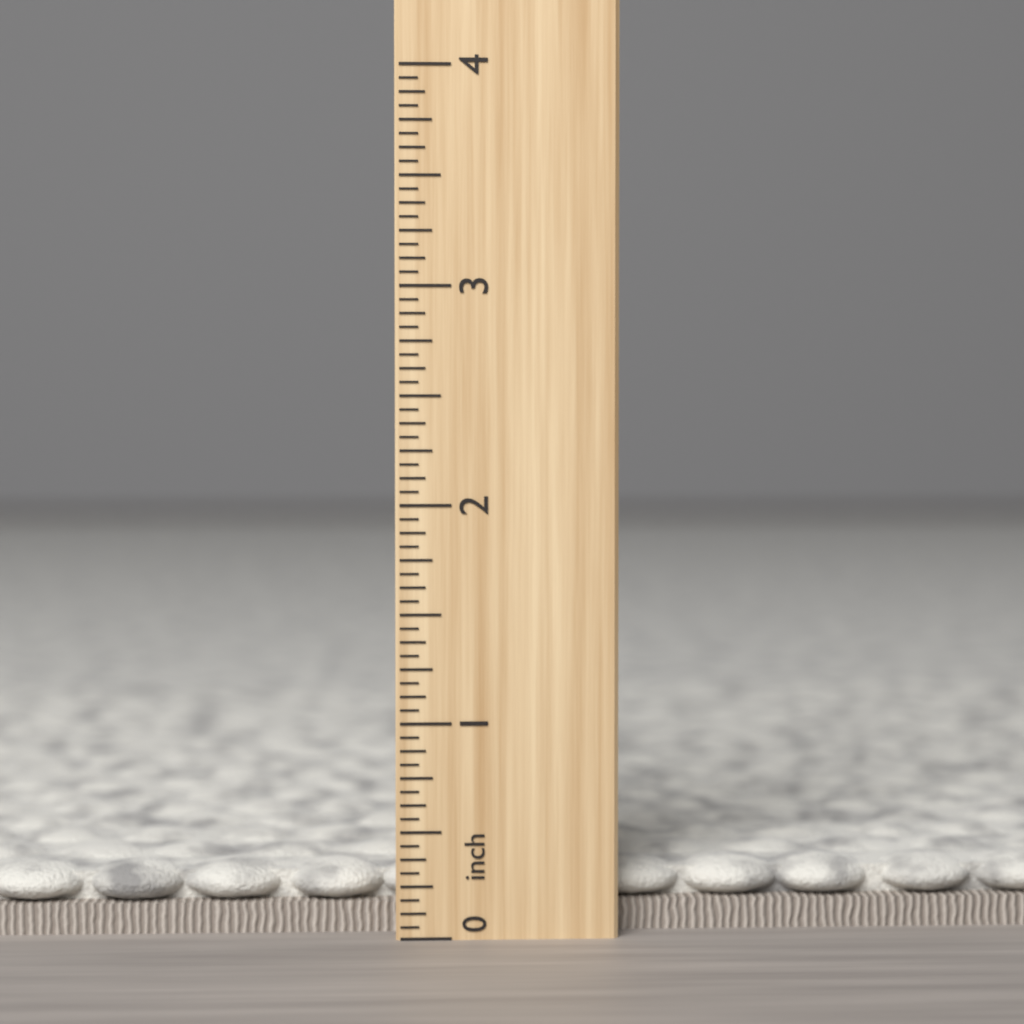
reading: 0.3125 inch
